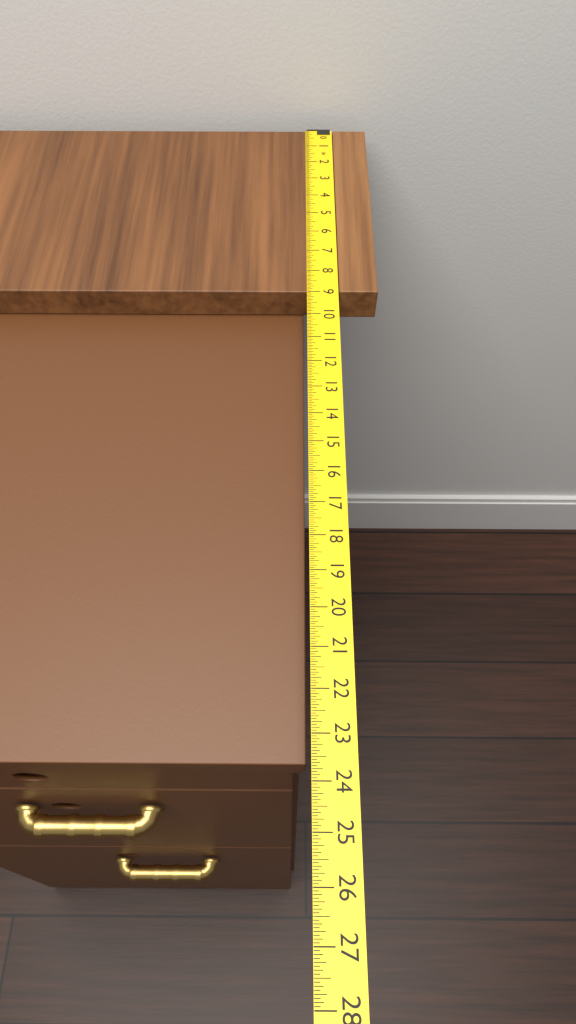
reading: 9.0000 in
